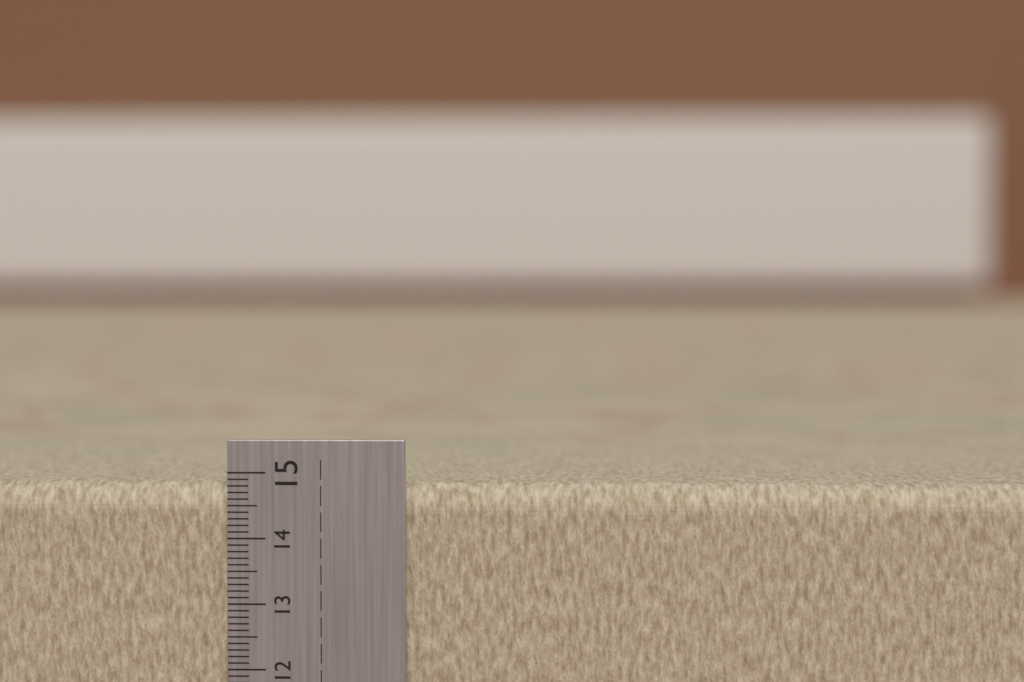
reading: 14.8 cm
